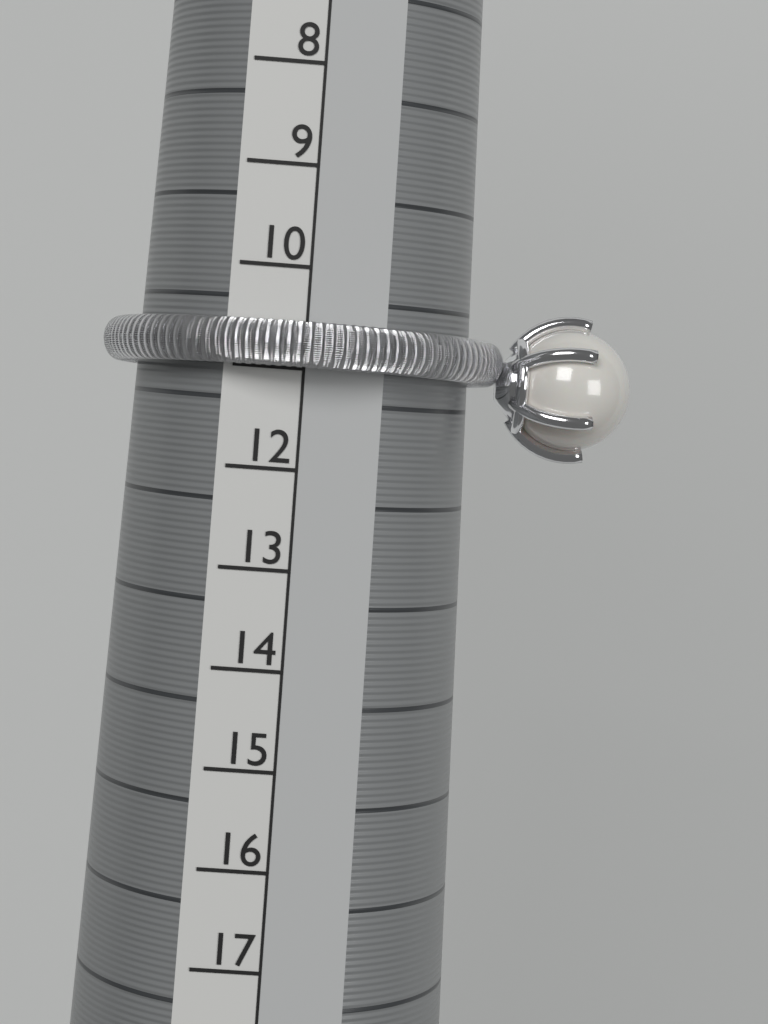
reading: 11 (no unit)
